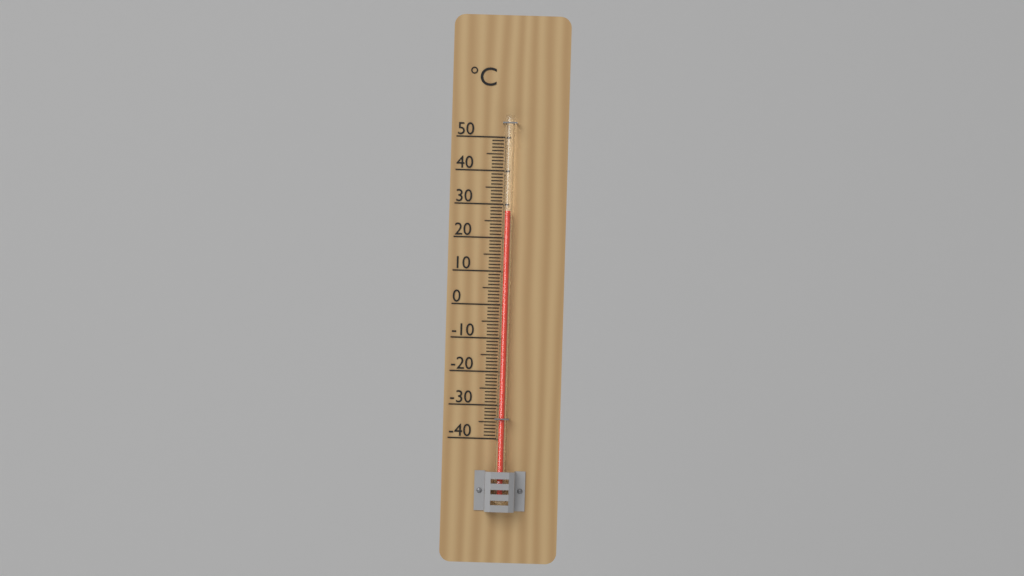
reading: 28 °C
